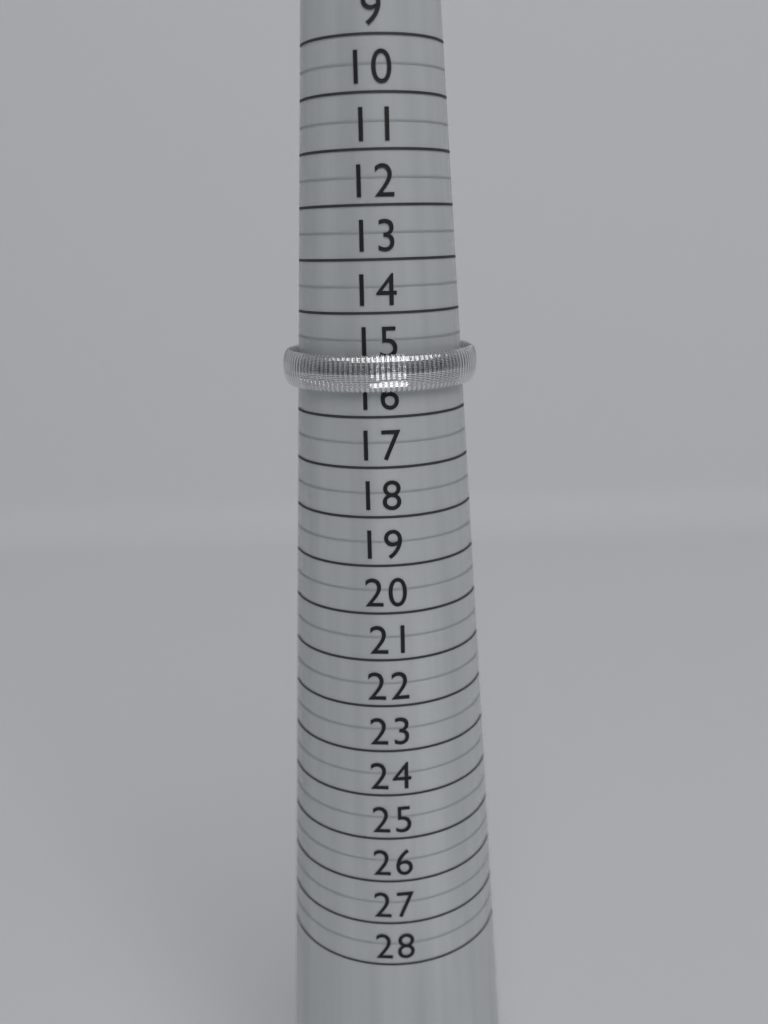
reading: 15.5 (no unit)
